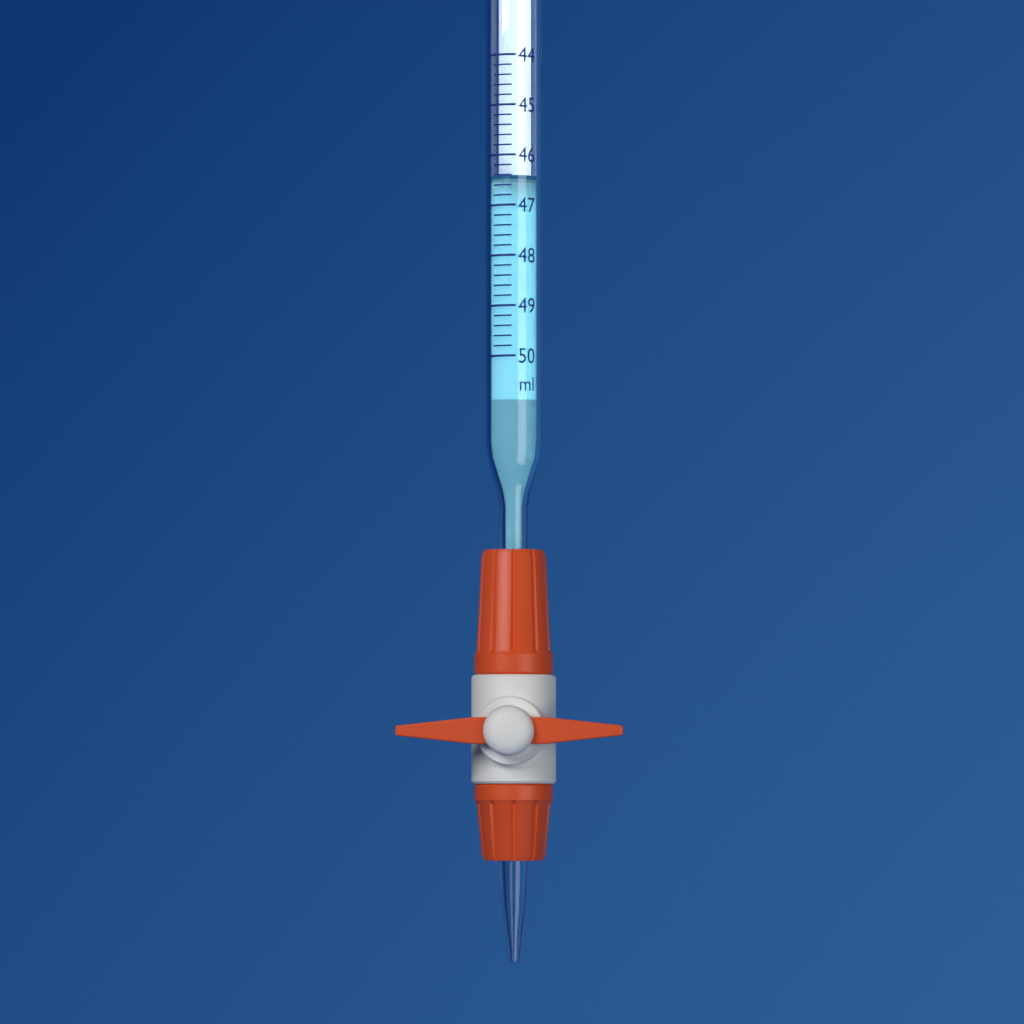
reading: 46.4 ml
